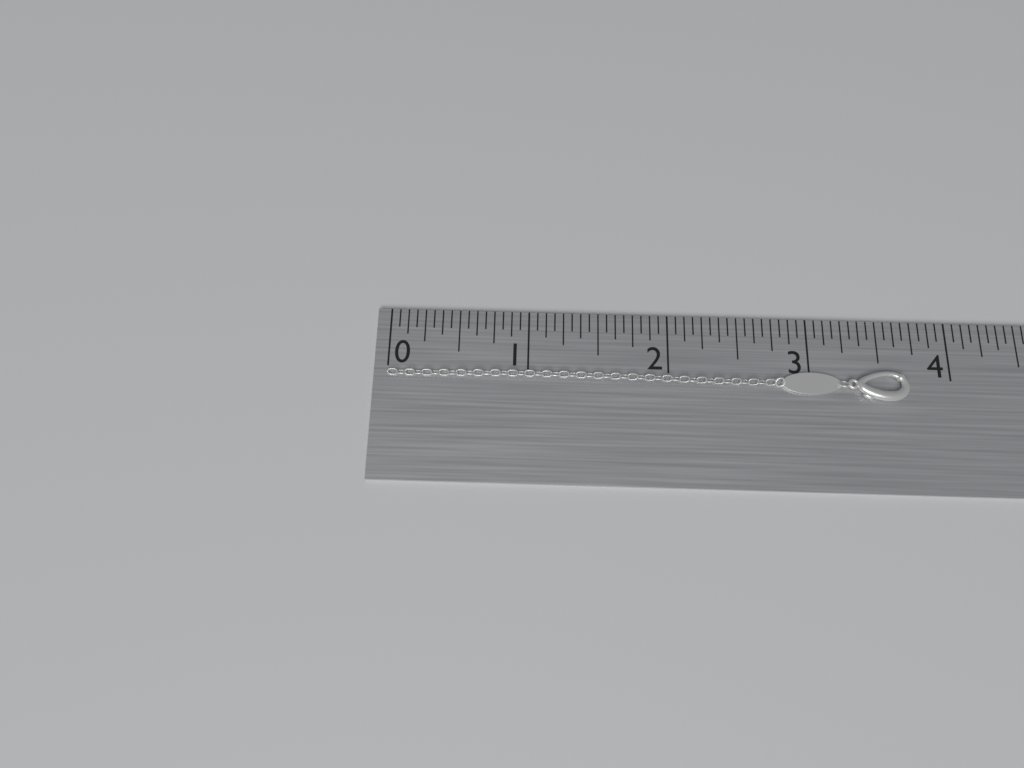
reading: 3.6875 in
